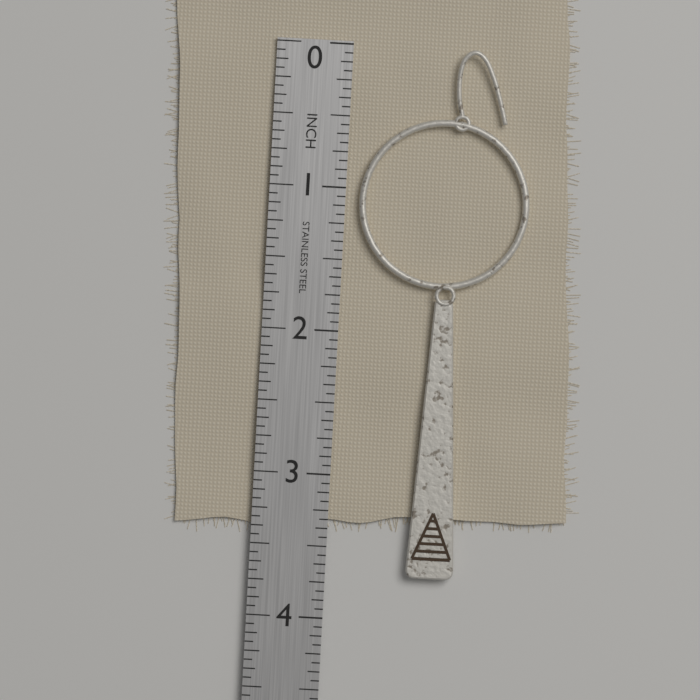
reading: 3.6875 in
